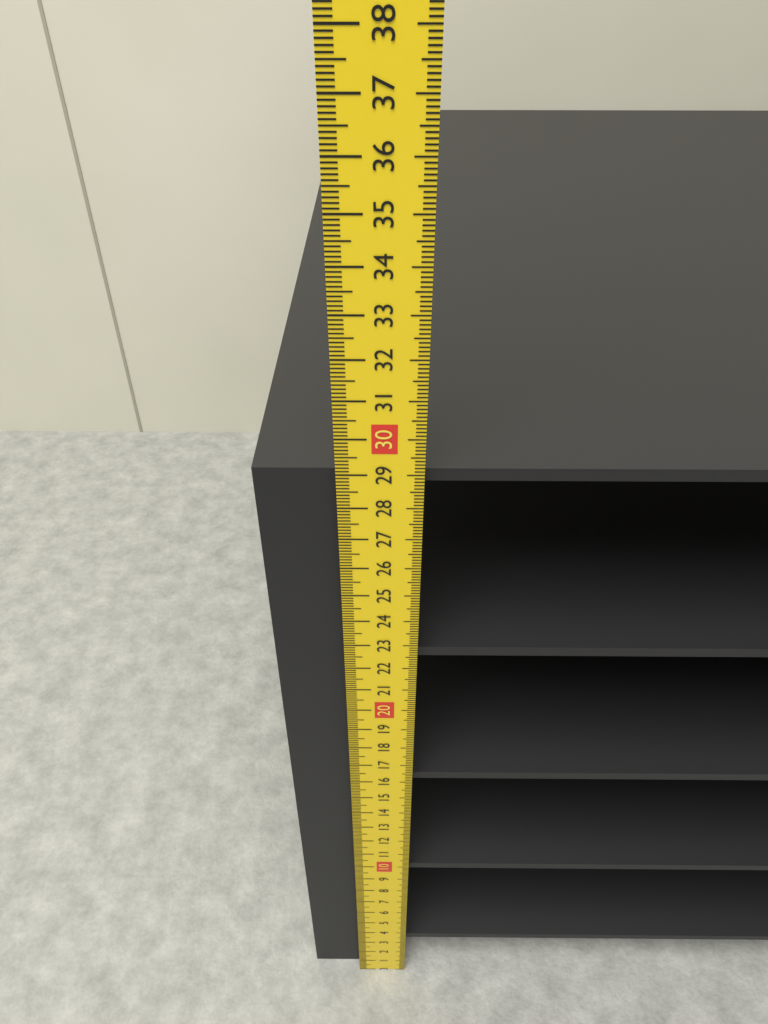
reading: 28.9 cm
